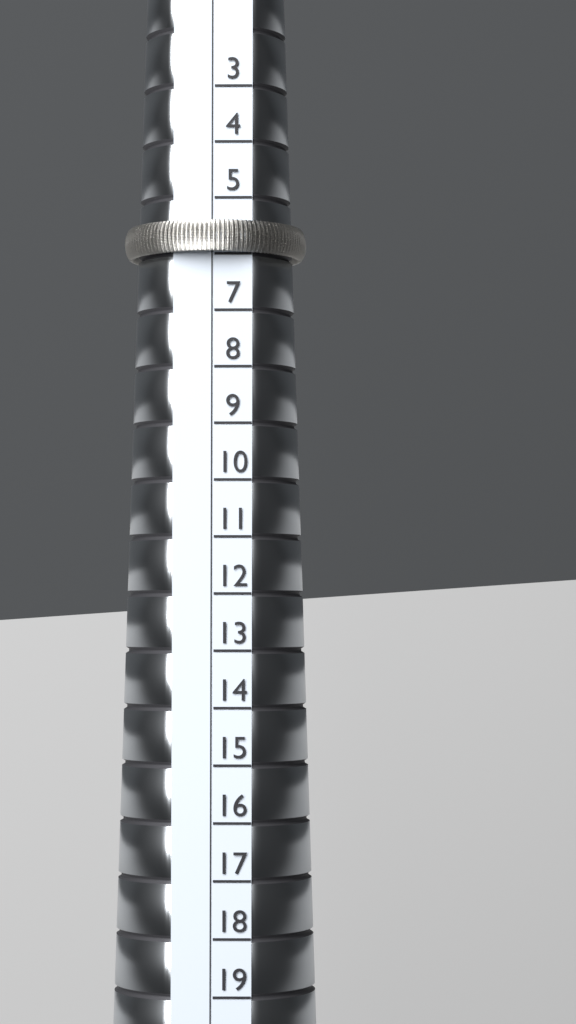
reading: 6 (no unit)
